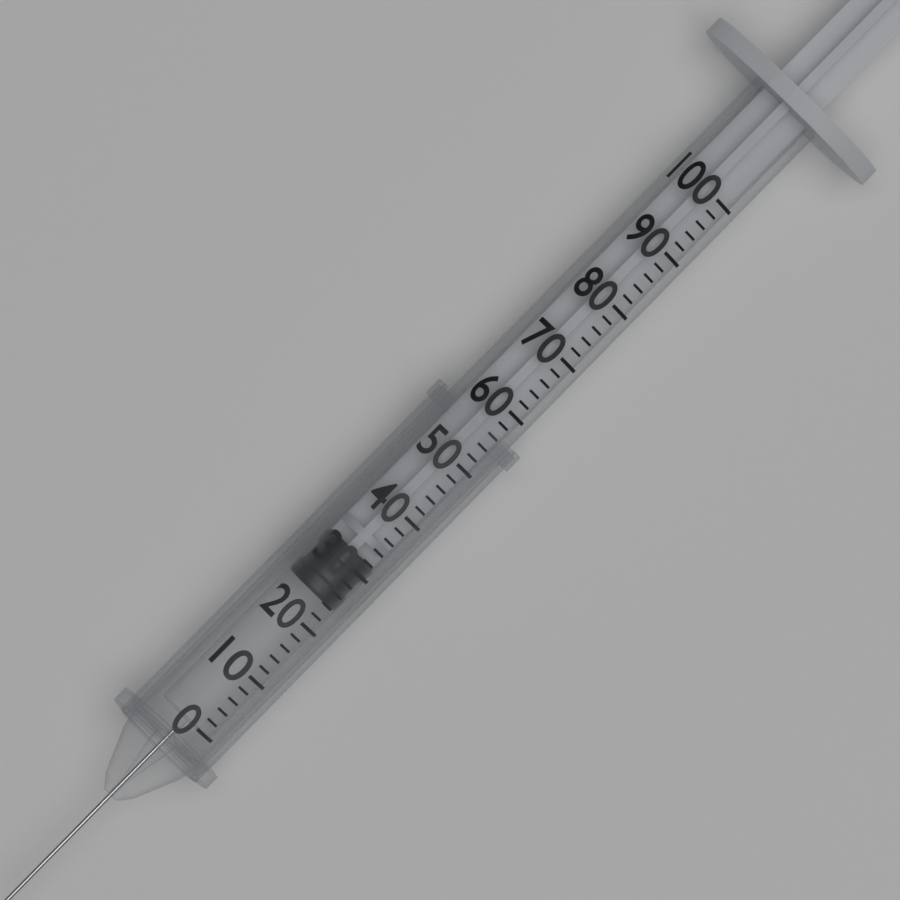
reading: 24 (no unit)
